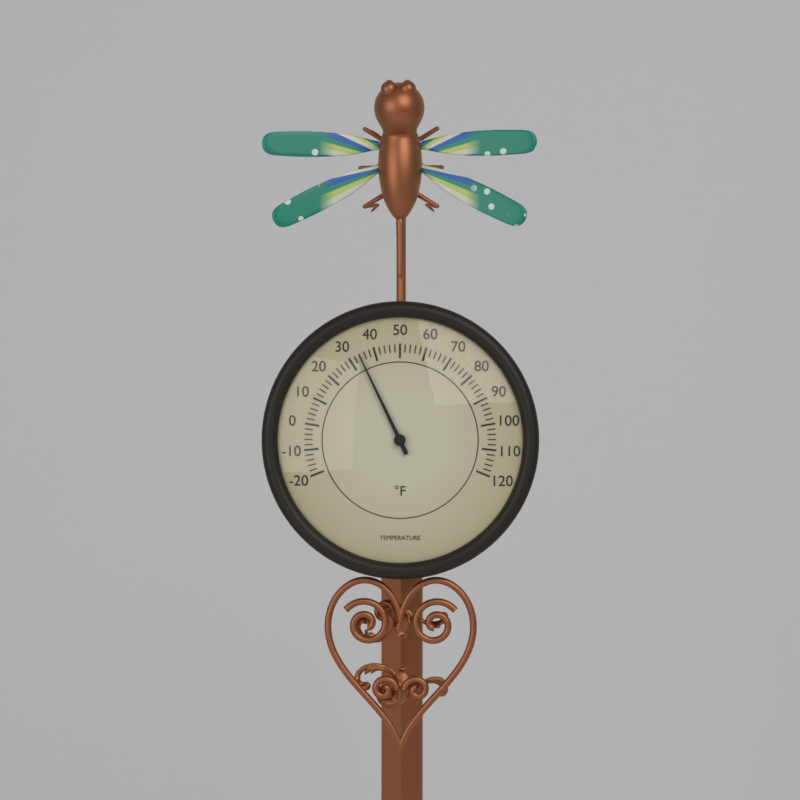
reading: 34 °F
